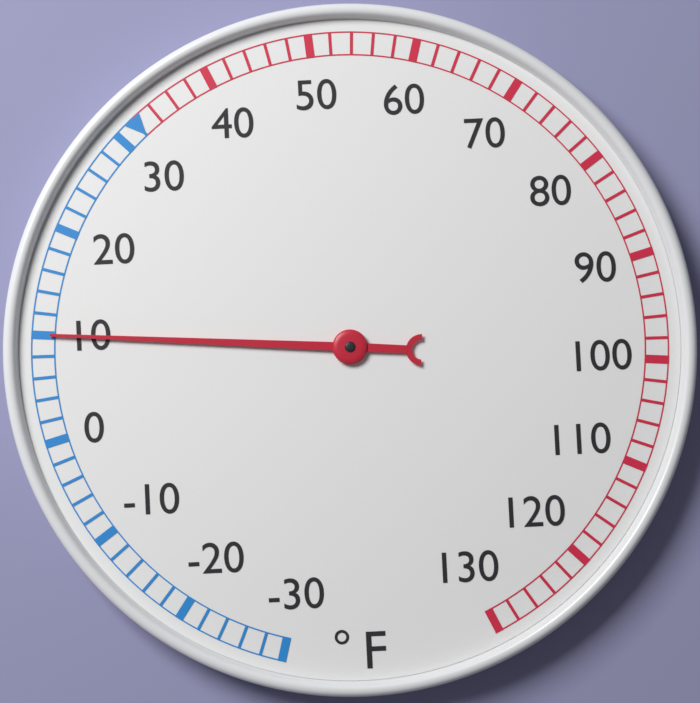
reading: 10 °F
